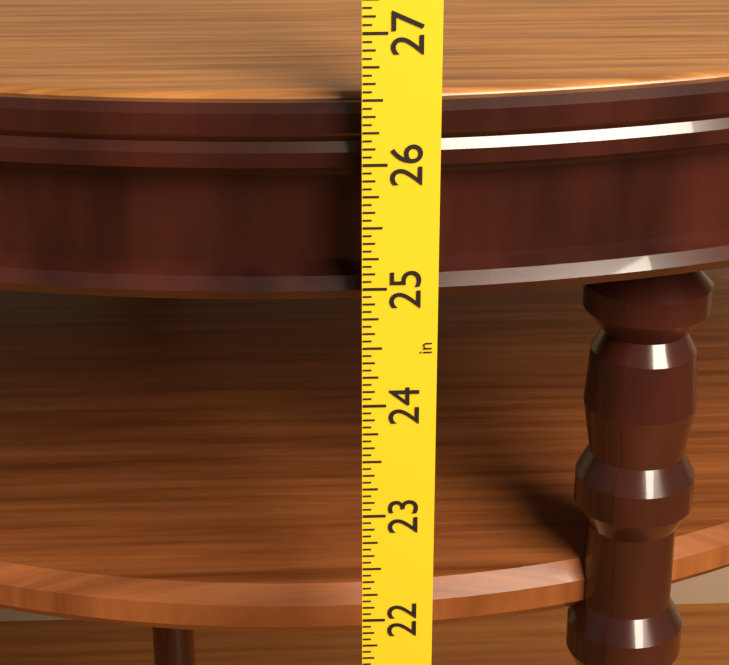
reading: 26.4375 in
